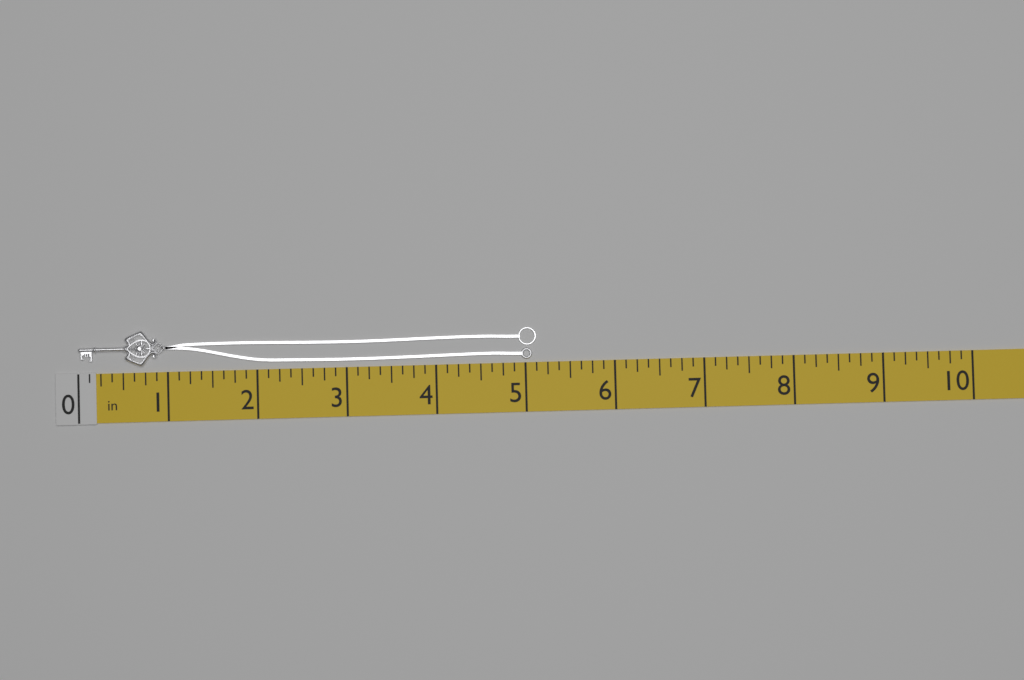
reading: 5.125 in
